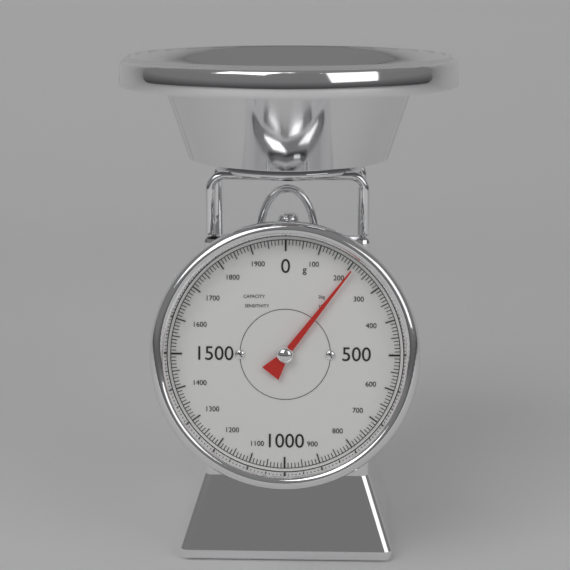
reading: 210 g
